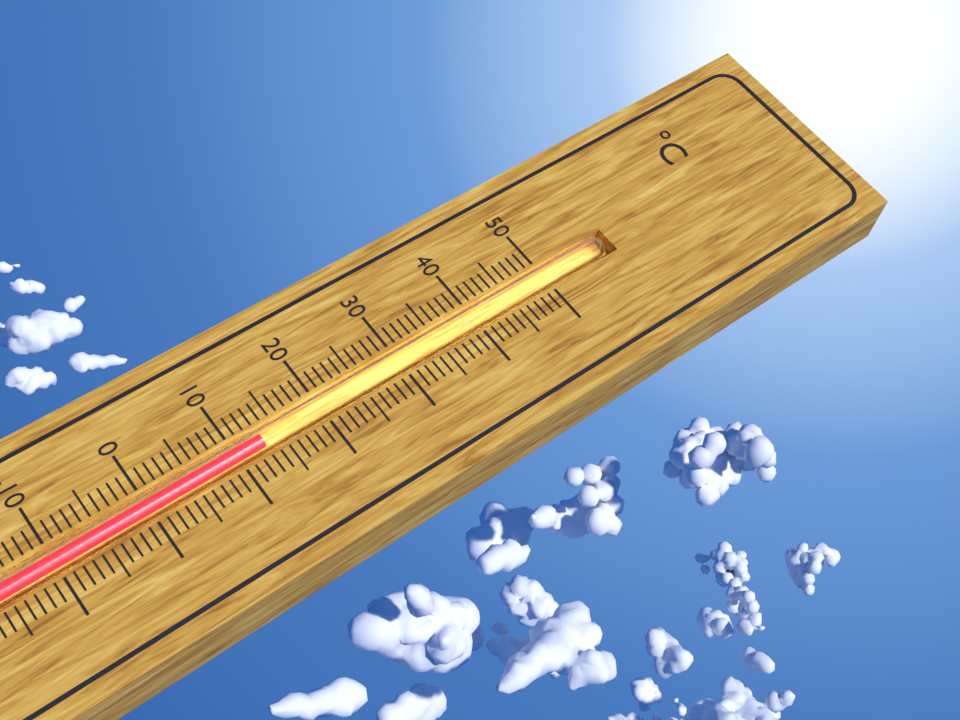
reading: 13 °C
